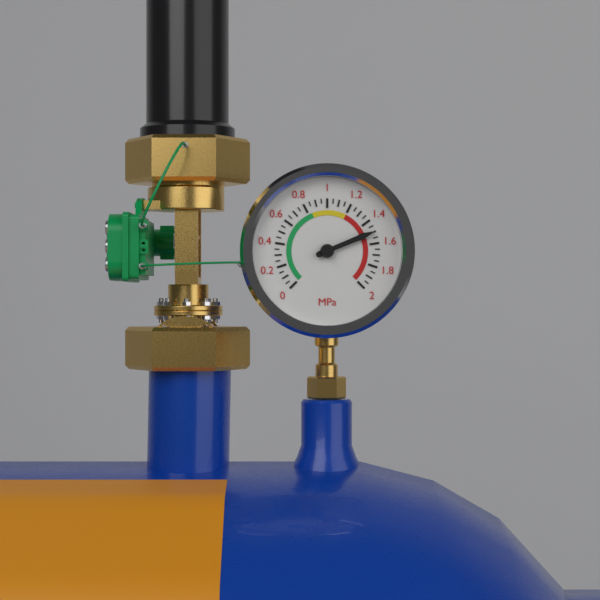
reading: 1.50 MPa
